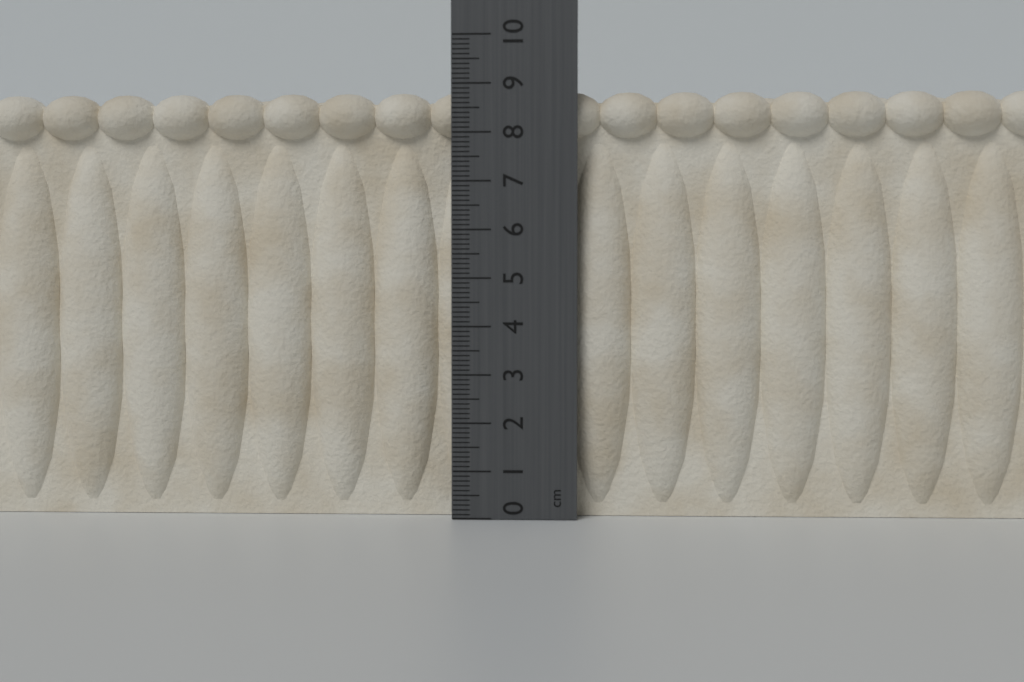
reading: 8.9 cm
